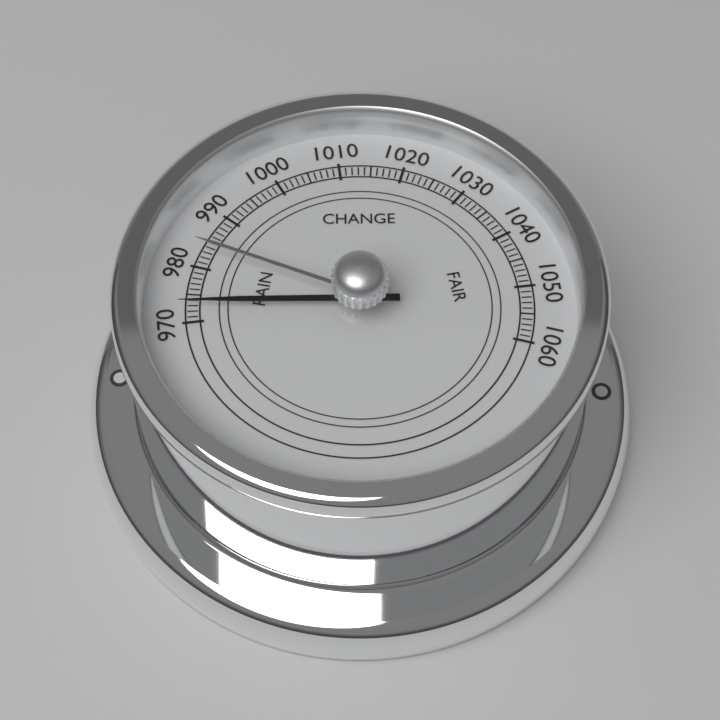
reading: 973 (no unit)
